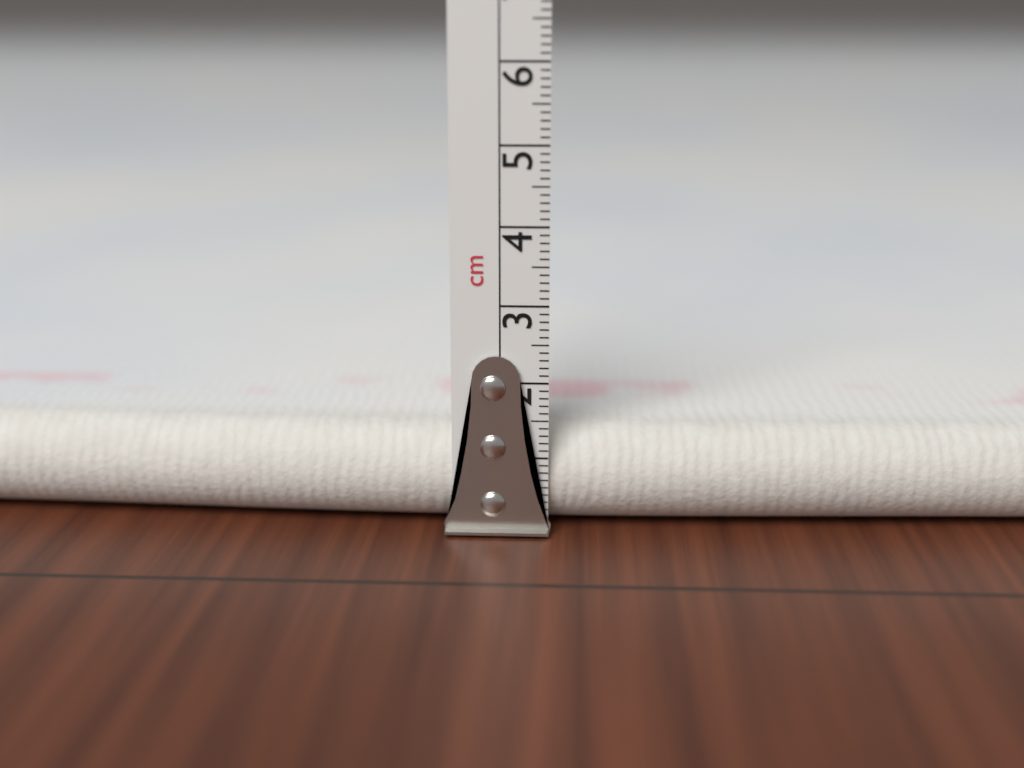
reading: 1.3 cm
